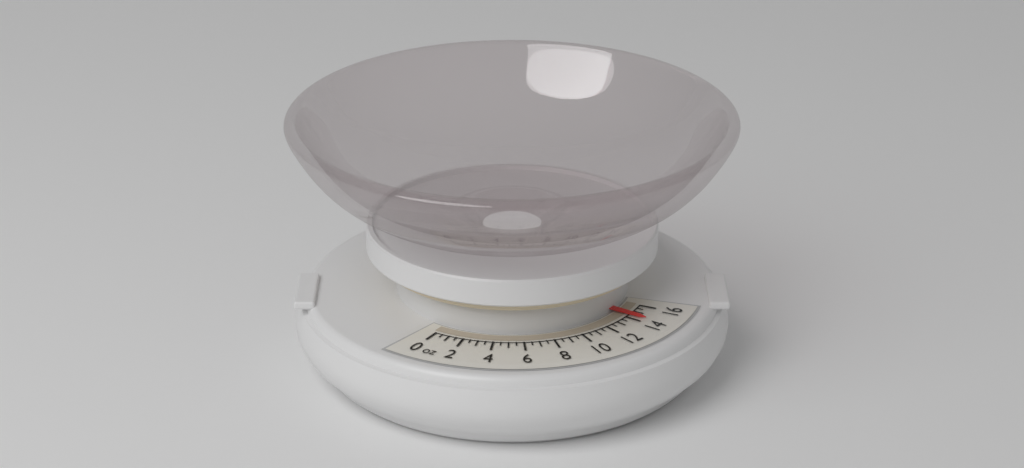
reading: 14.5 oz
